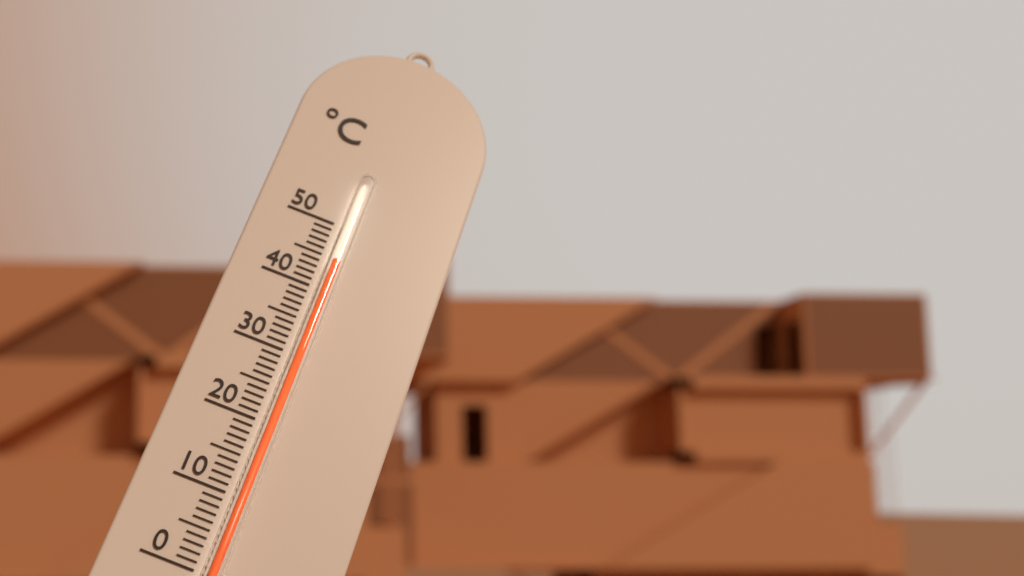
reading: 44 °C
